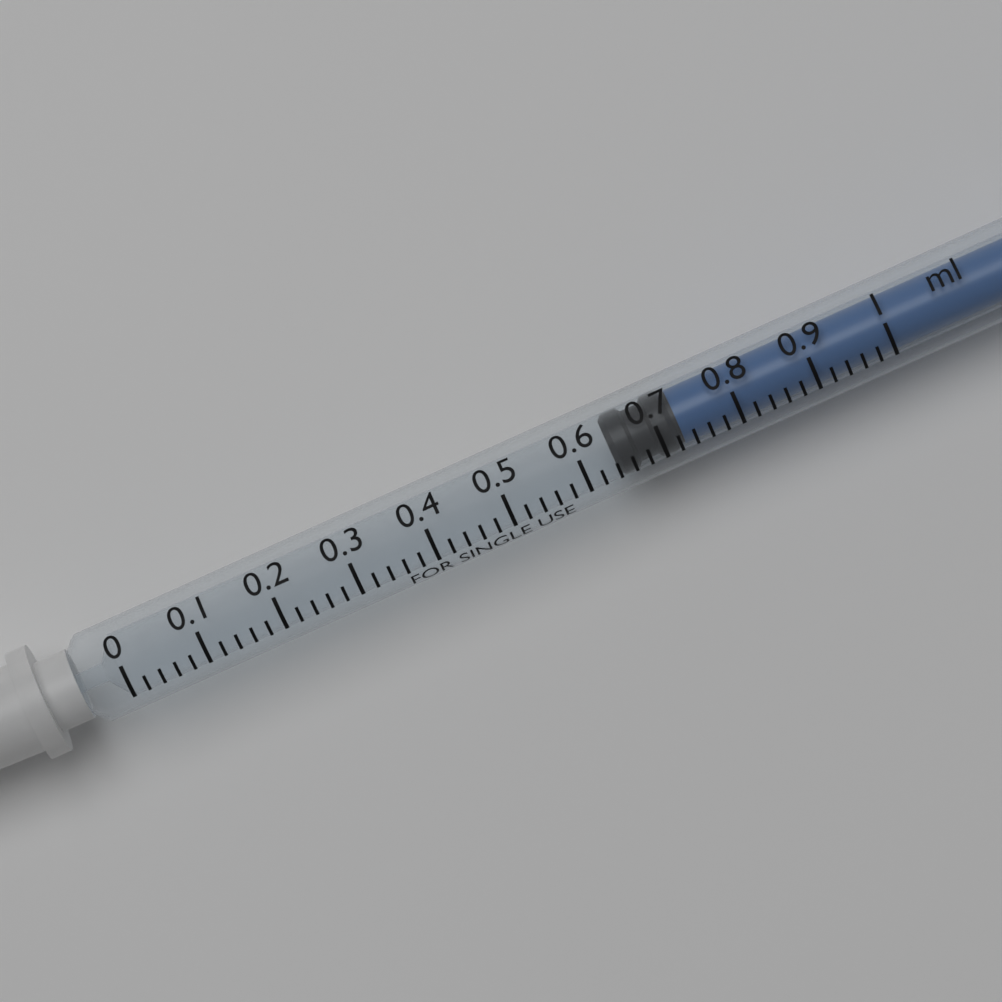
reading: 0.64 ml
